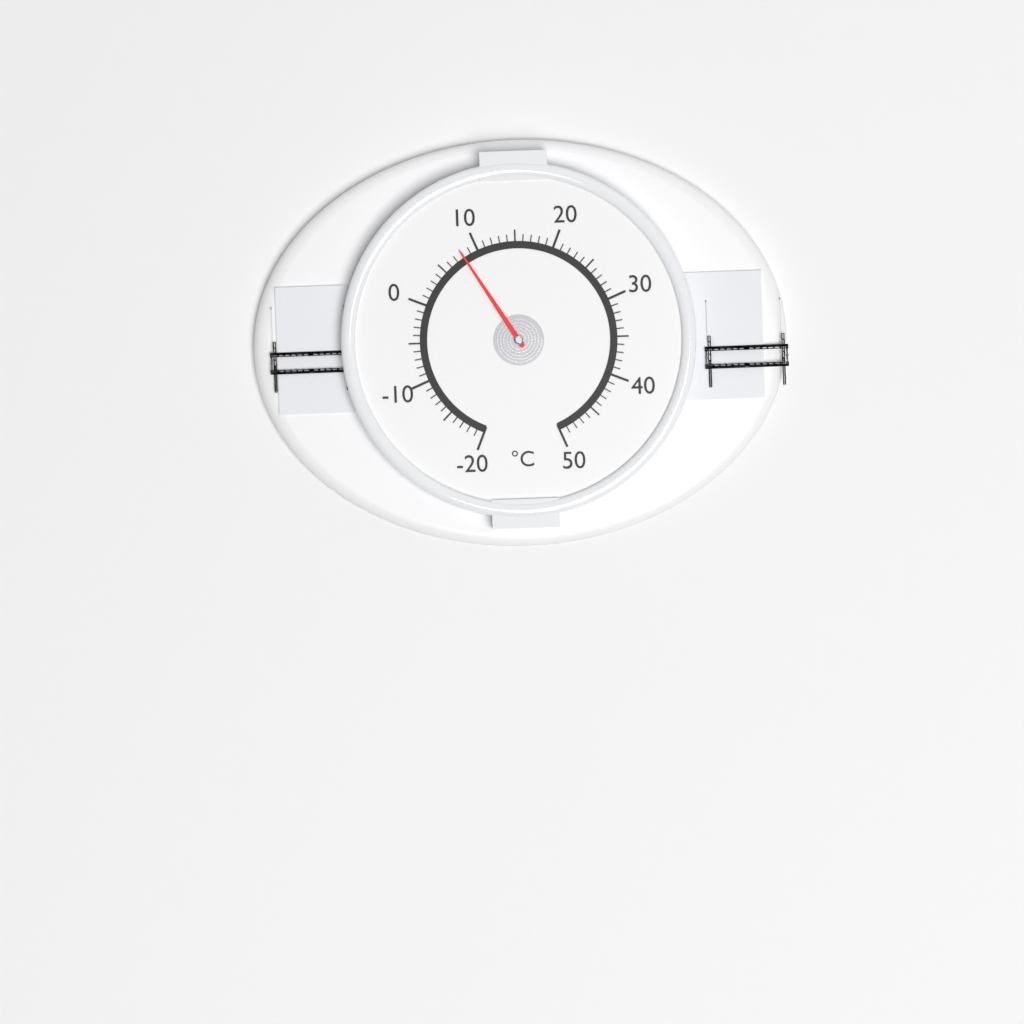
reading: 8 °C
